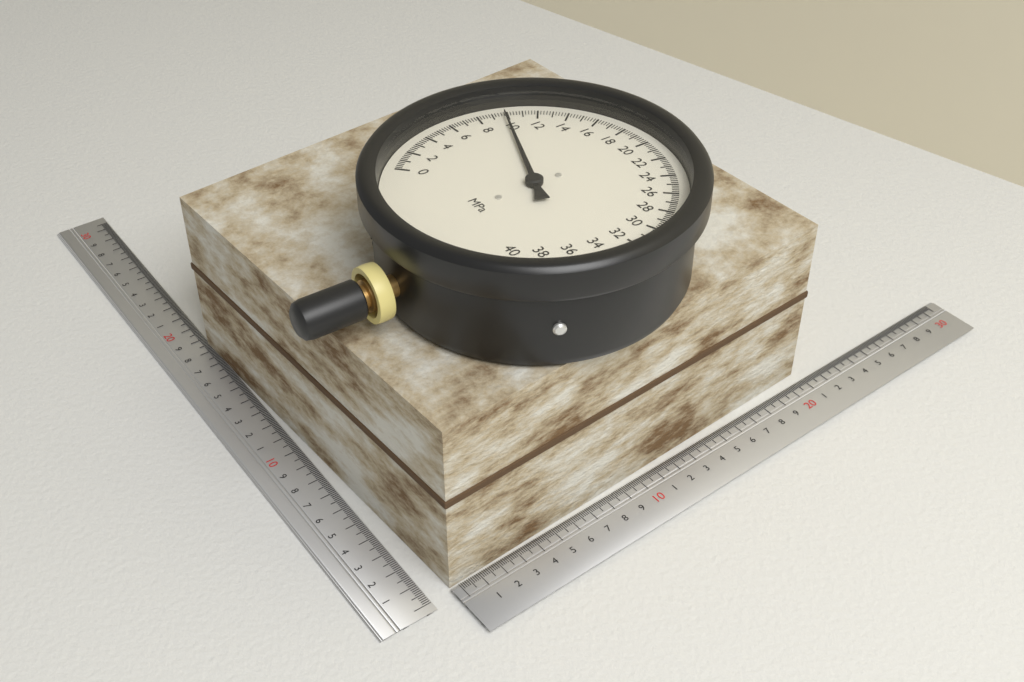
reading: 9.8 MPa
